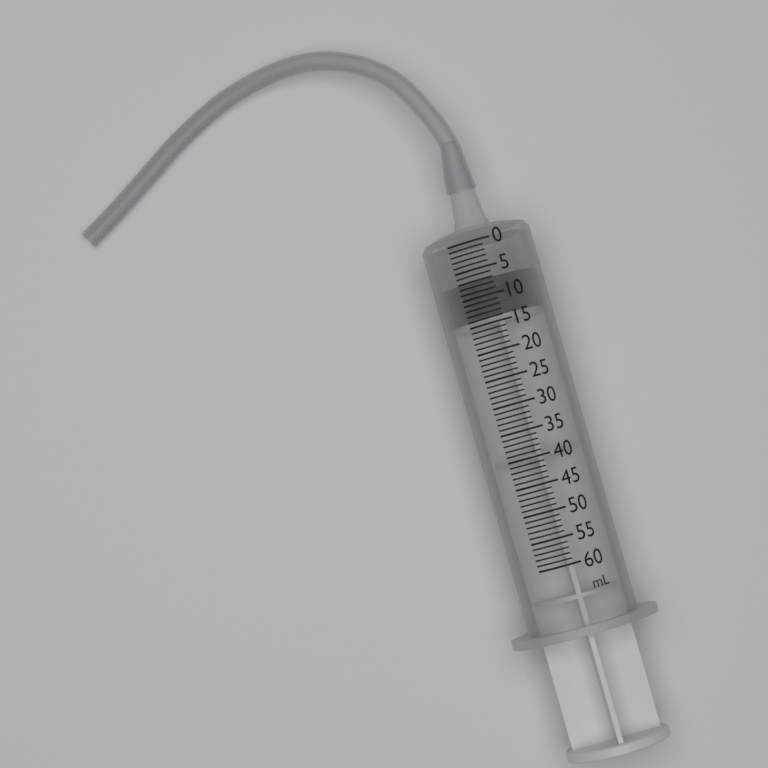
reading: 7 ml
